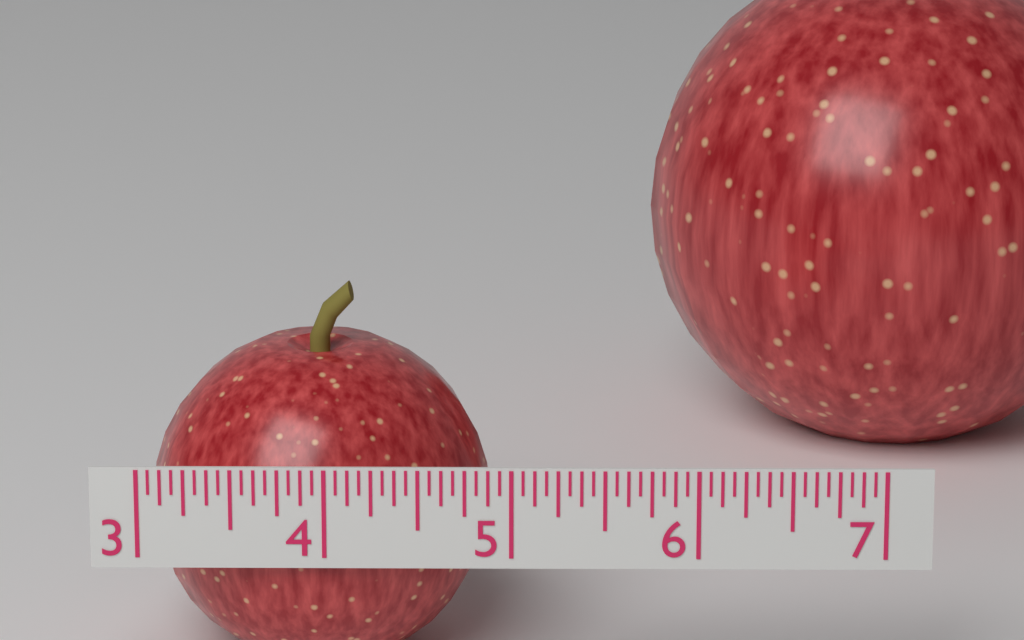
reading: 4.8750 (no unit)
